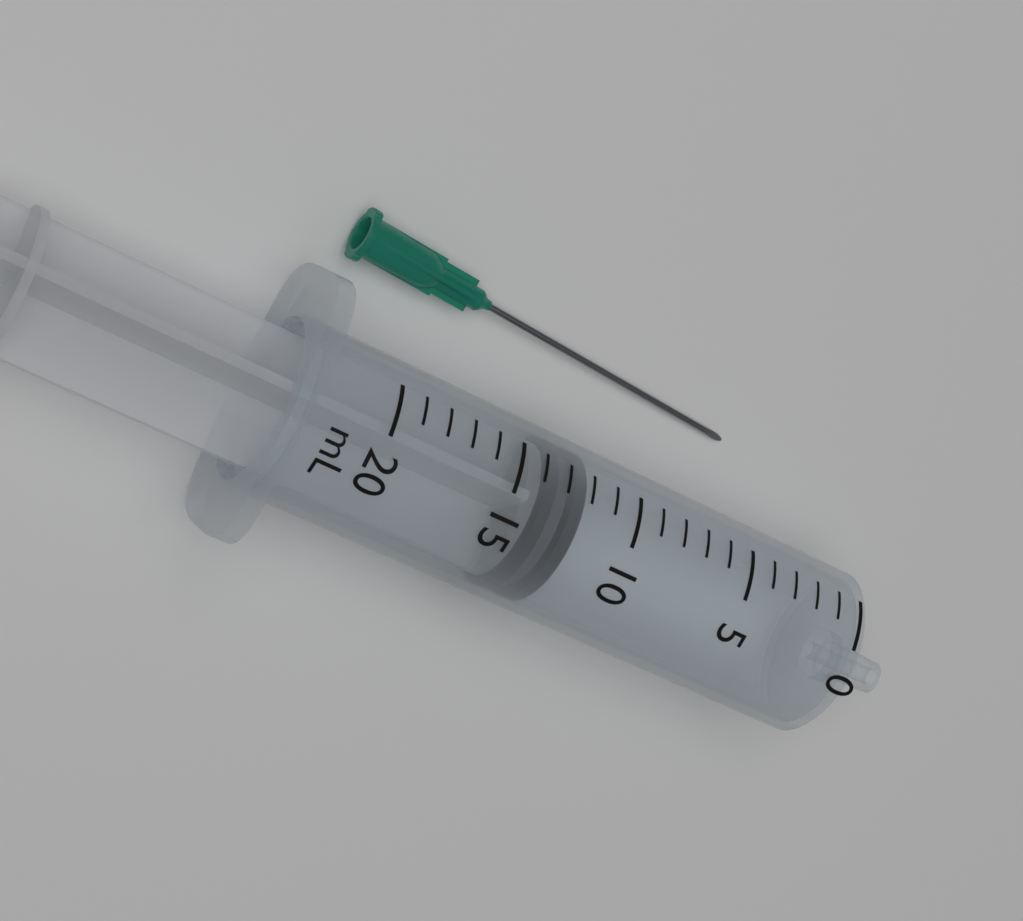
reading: 12 mL
